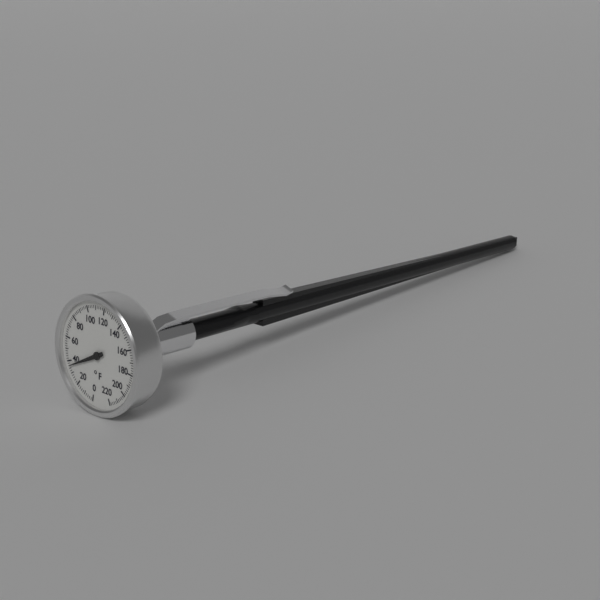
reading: 36 °F
